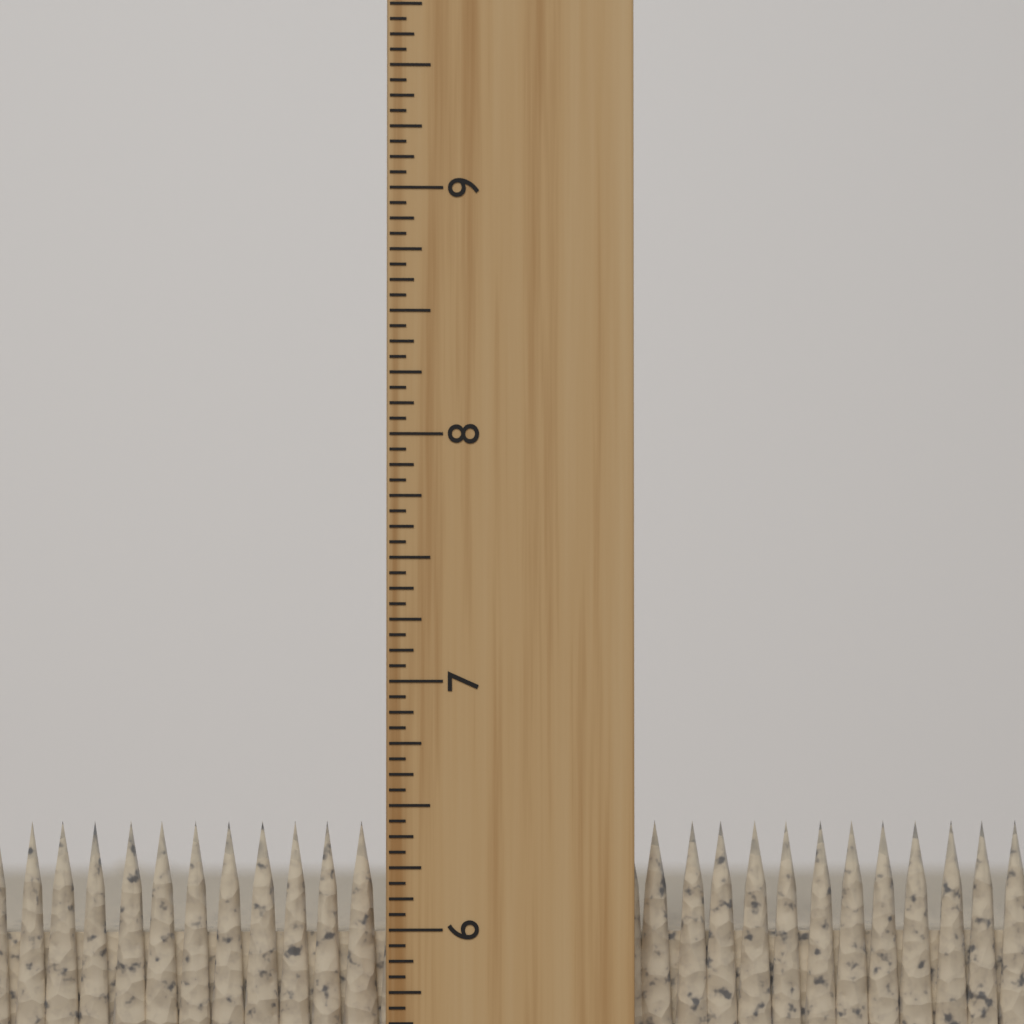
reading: 6.4375 inch
